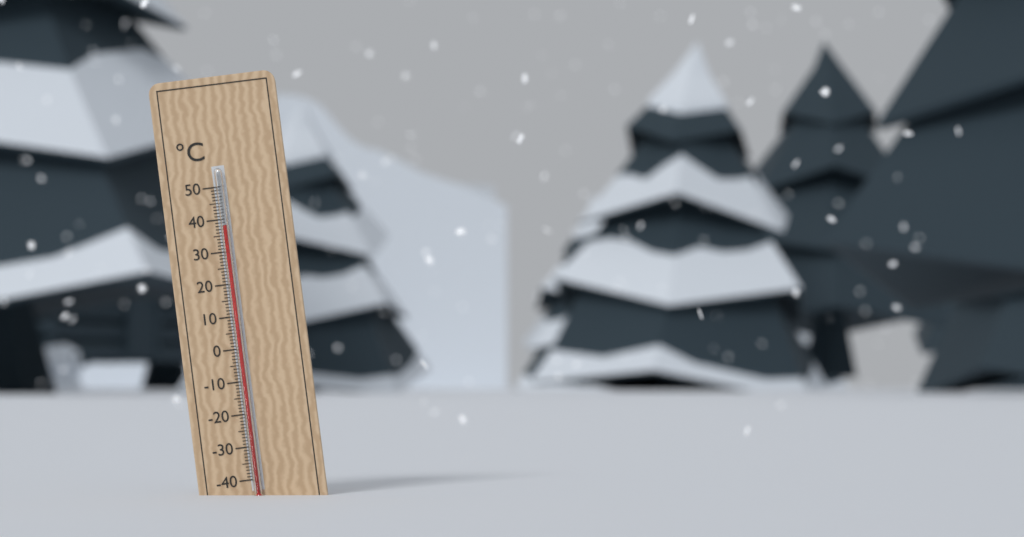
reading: 38 °C
